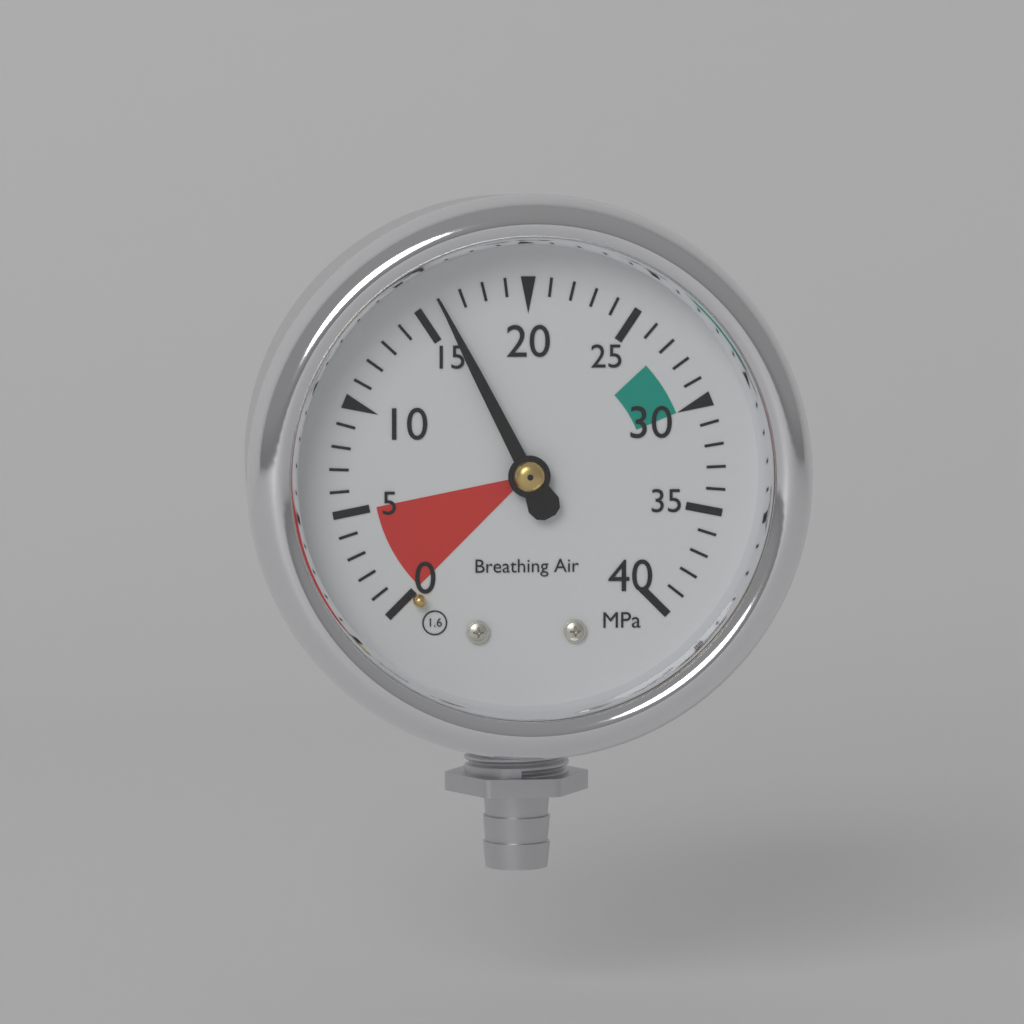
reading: 16 MPa
